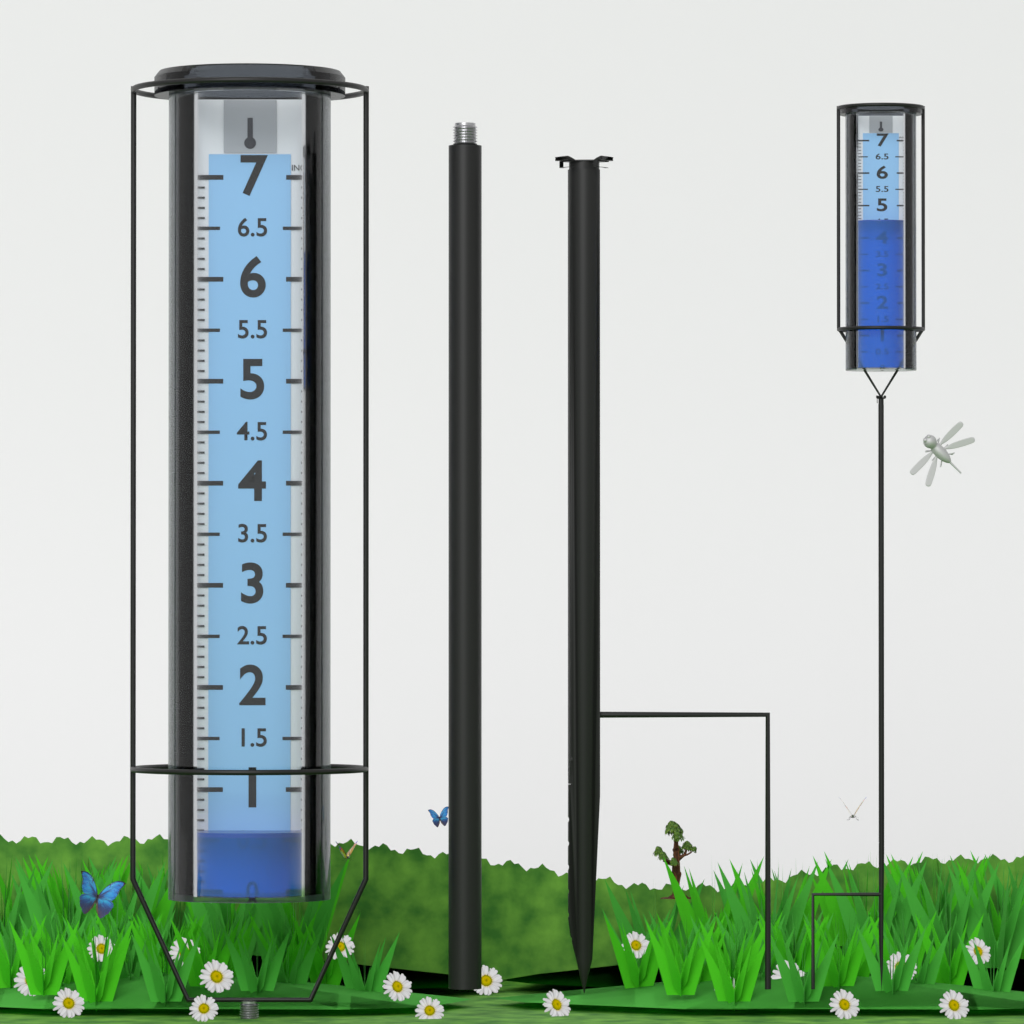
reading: 0.6 in
